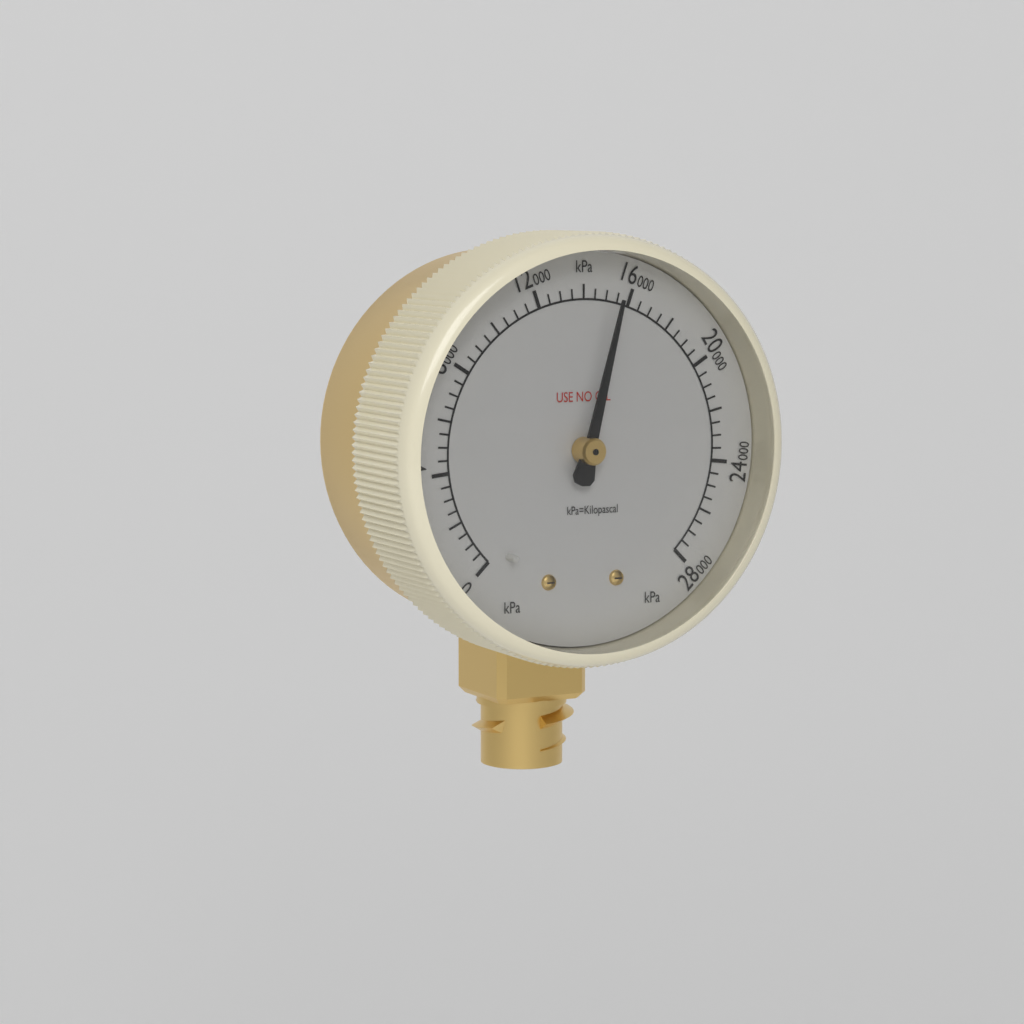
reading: 15500 kPa
